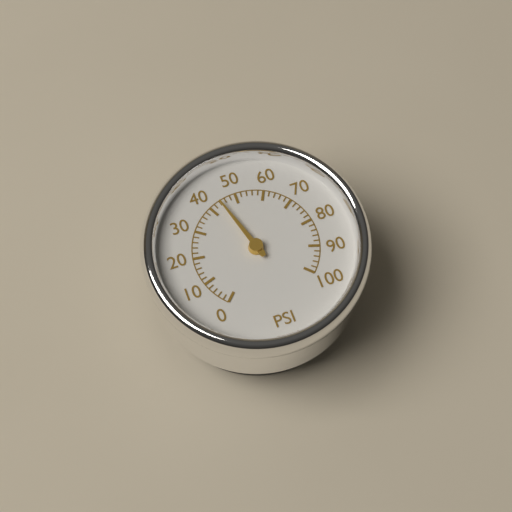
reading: 44 psi
